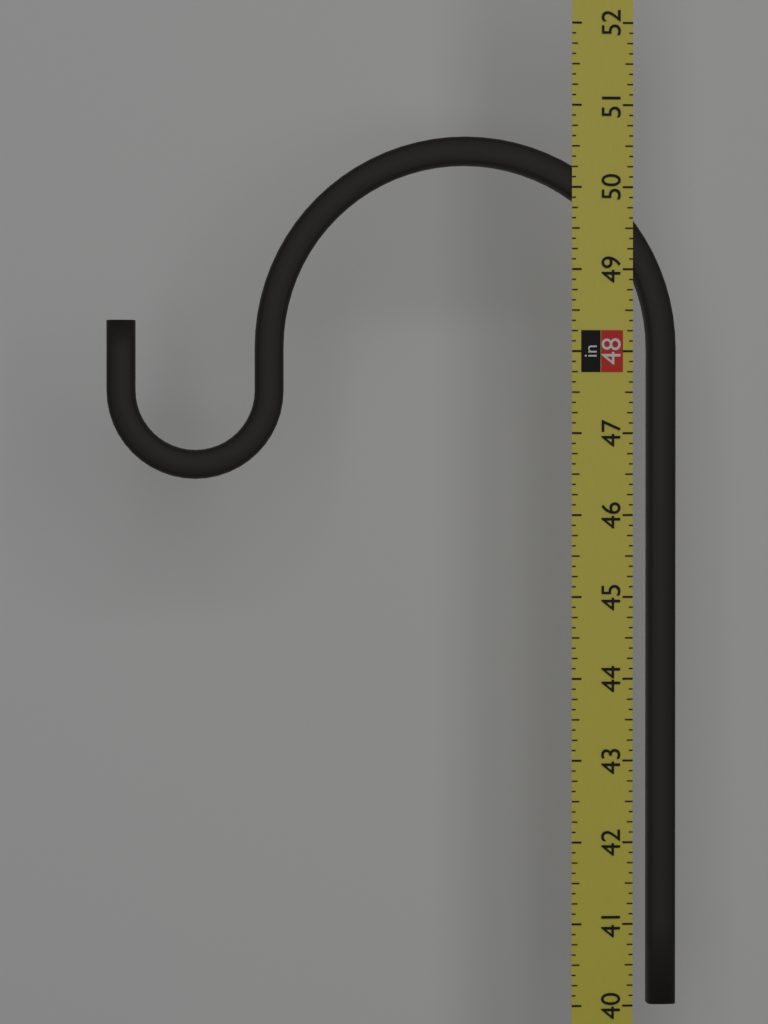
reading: 50.625 in
